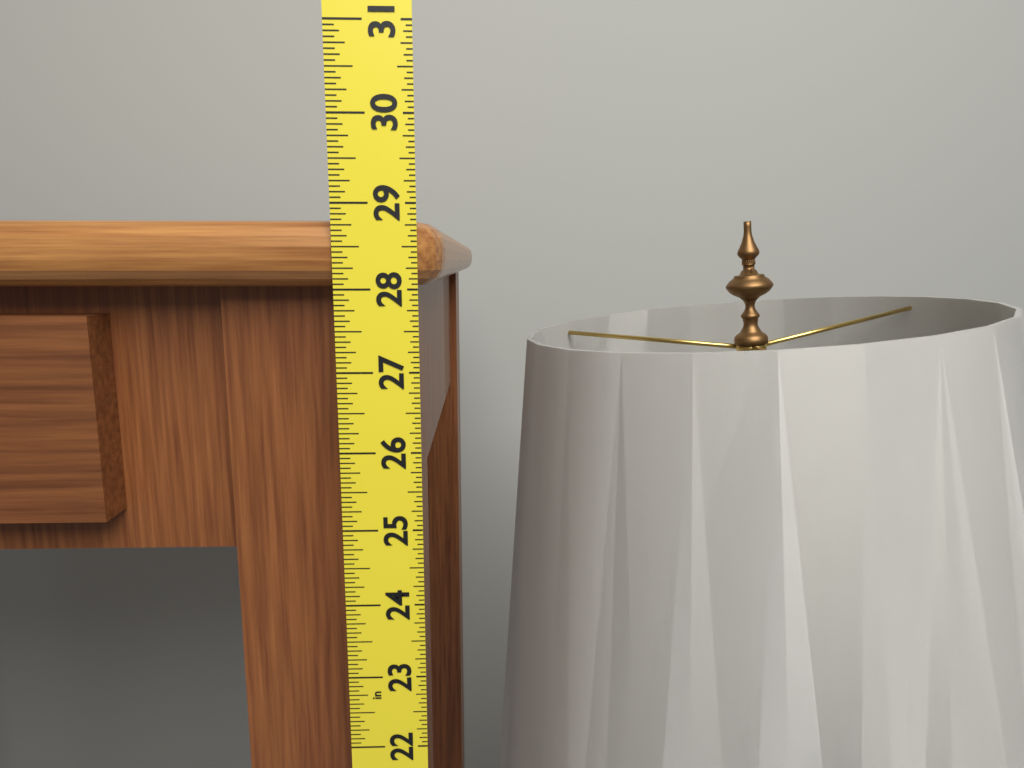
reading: 28.8125 in
